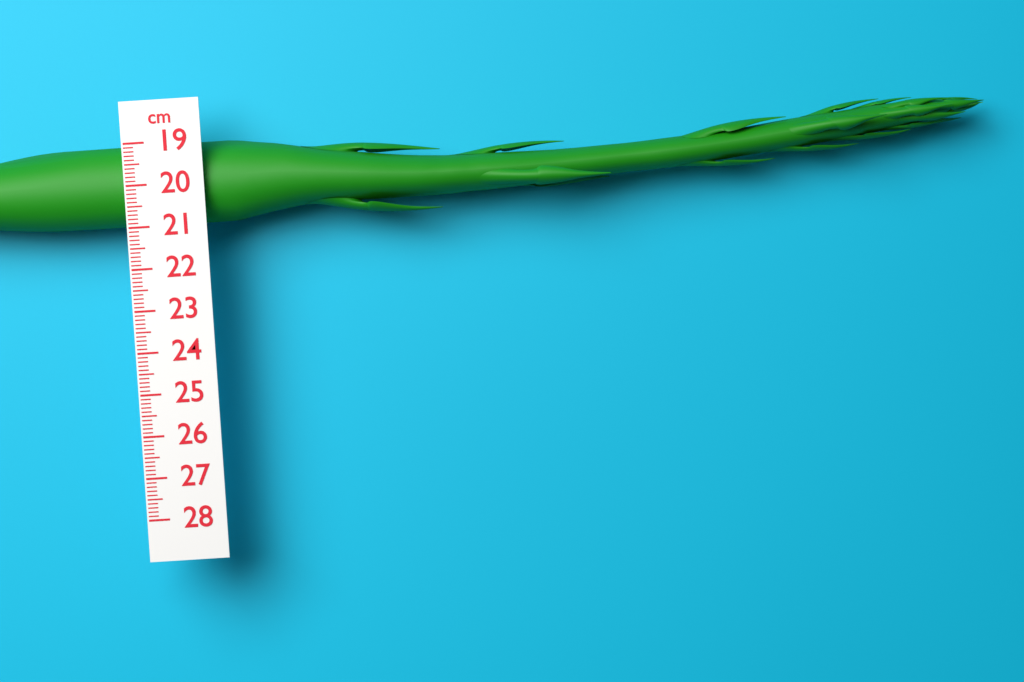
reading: 21.0 cm
